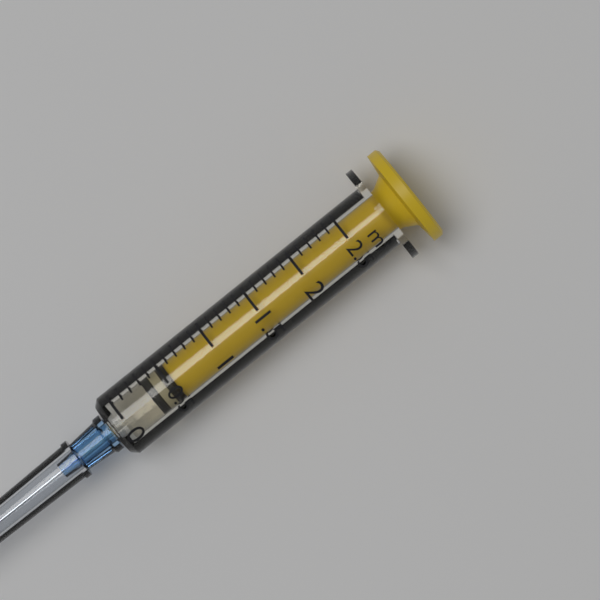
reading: 0.3 ml
